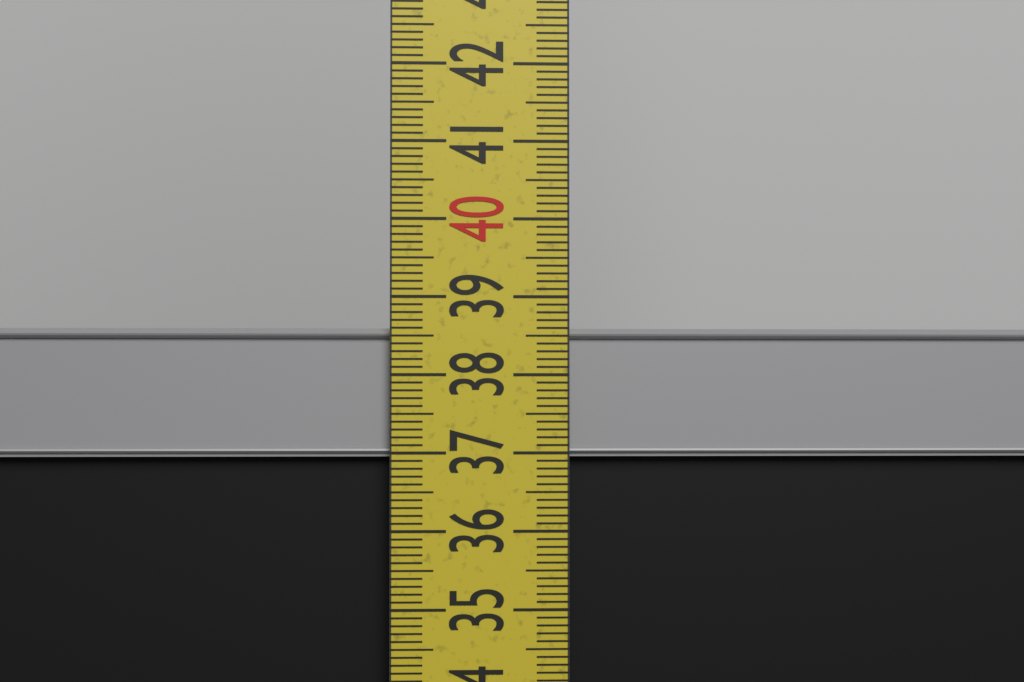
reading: 38.6 cm
